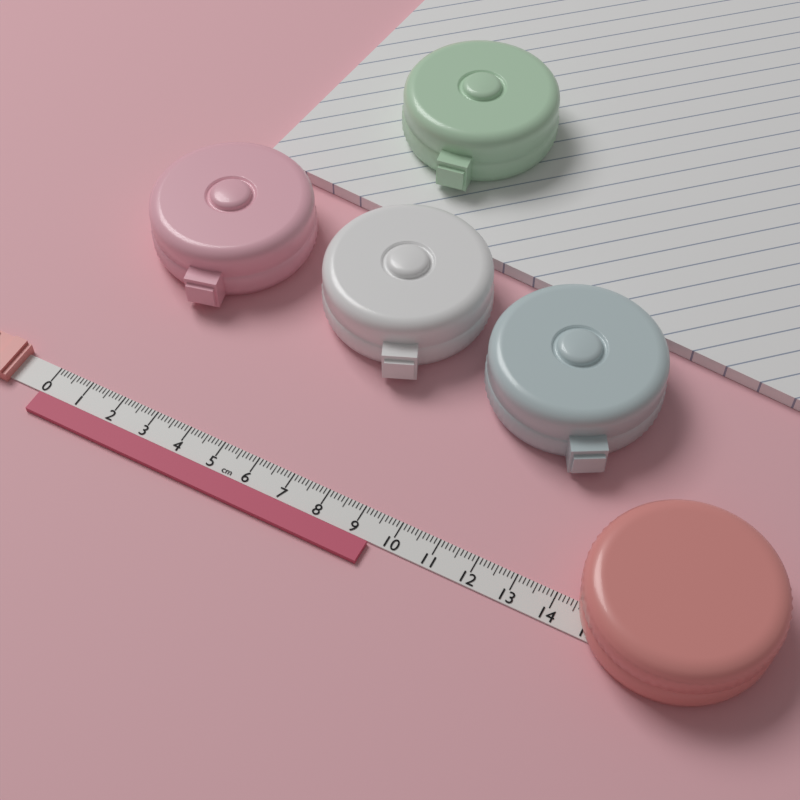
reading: 9.5 cm
